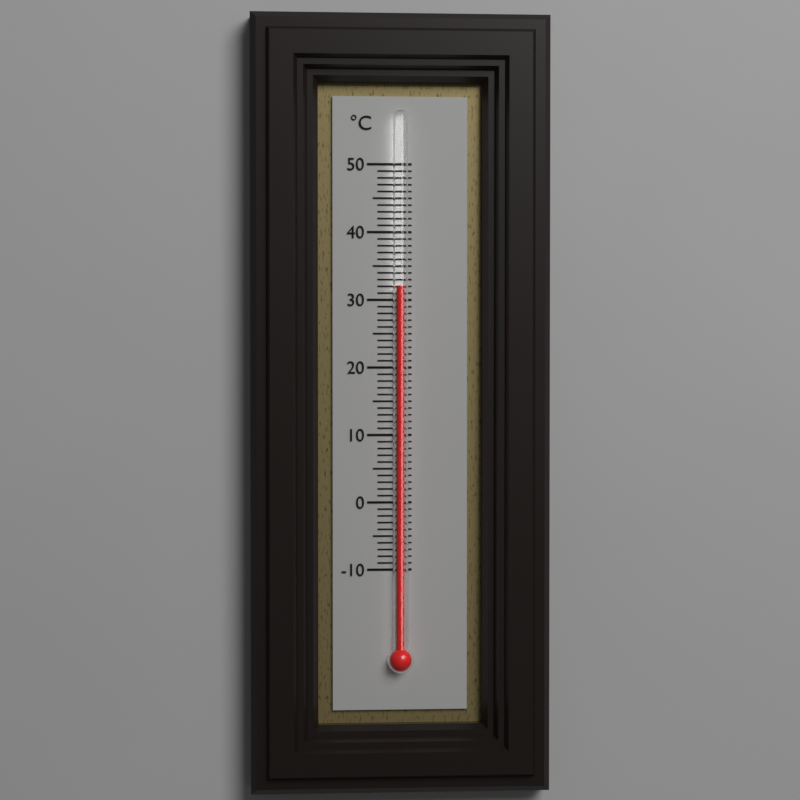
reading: 32 °C
